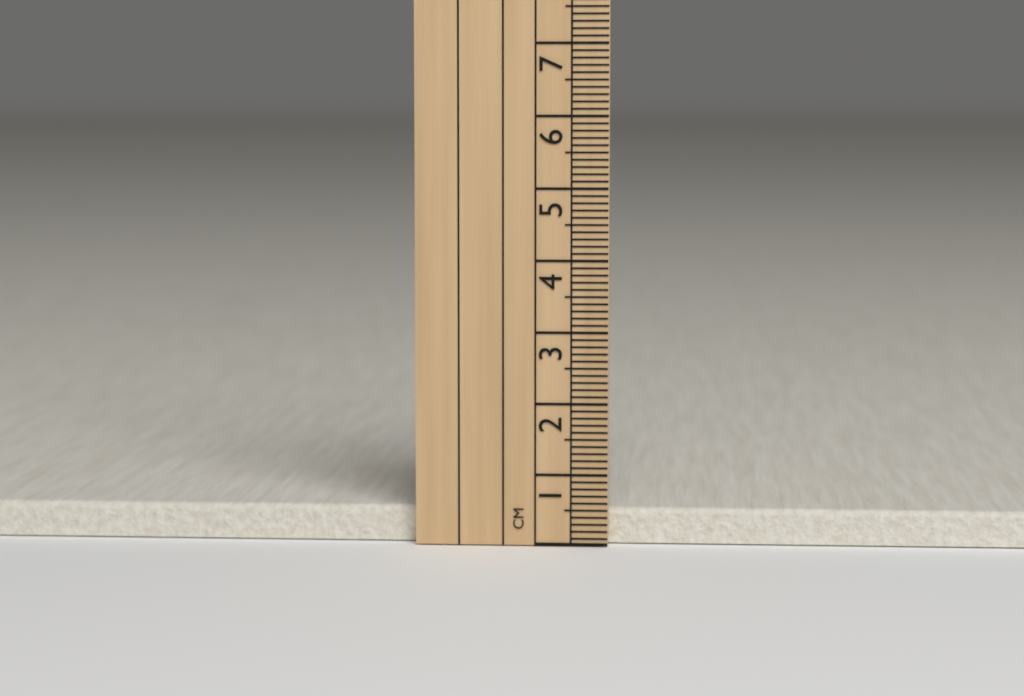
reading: 0.5 cm
